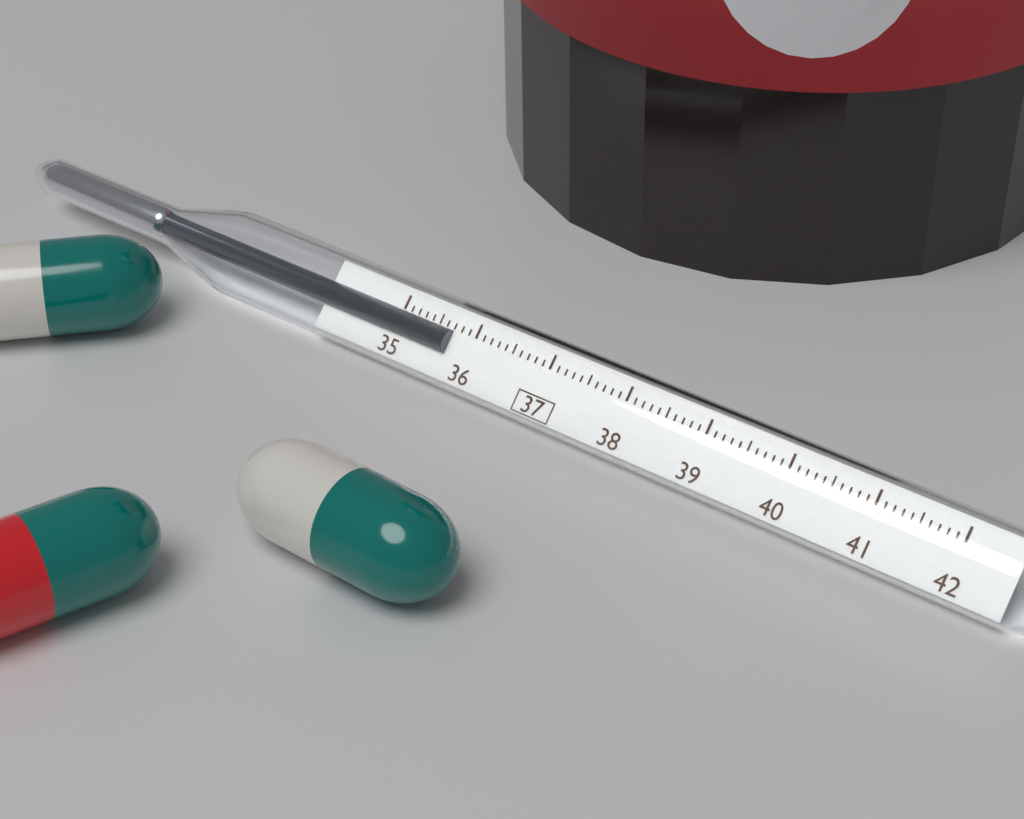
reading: 35.7 (no unit)
